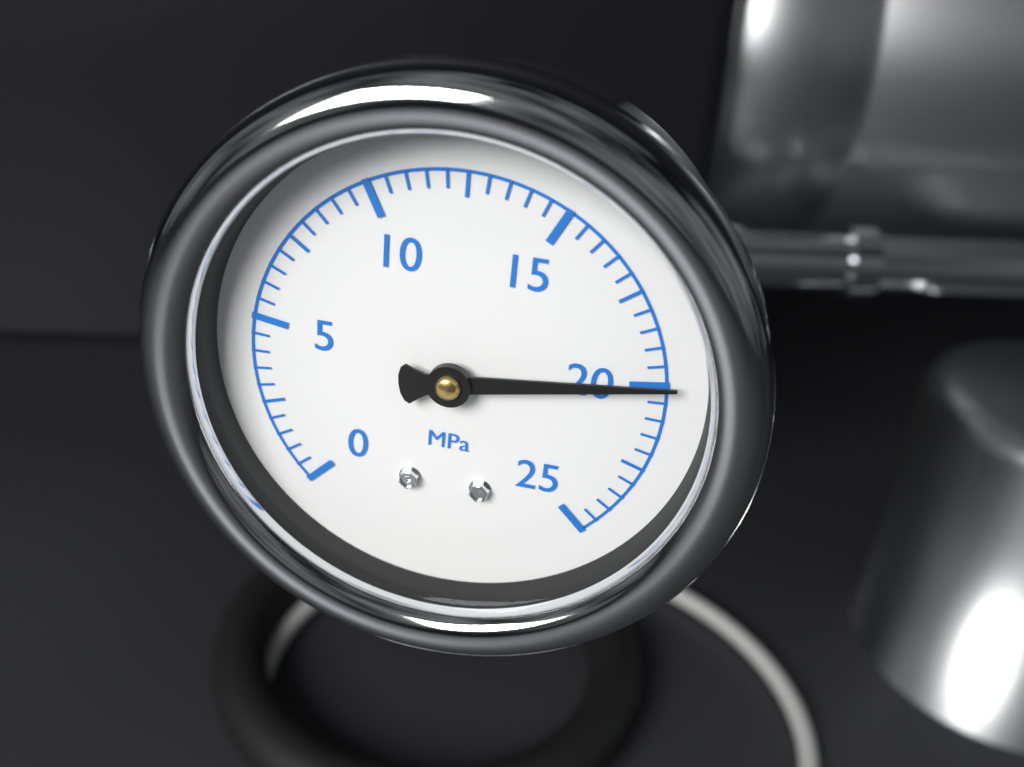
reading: 20.0 MPa
